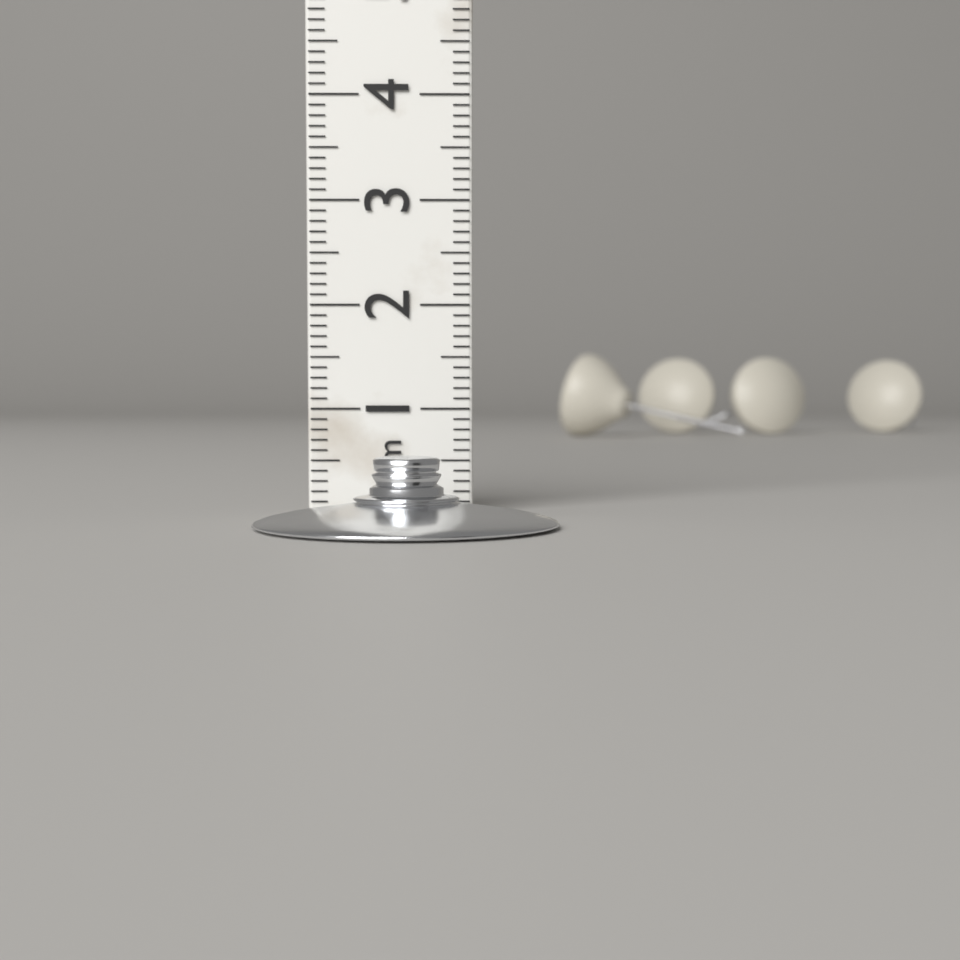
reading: 0.6 cm
